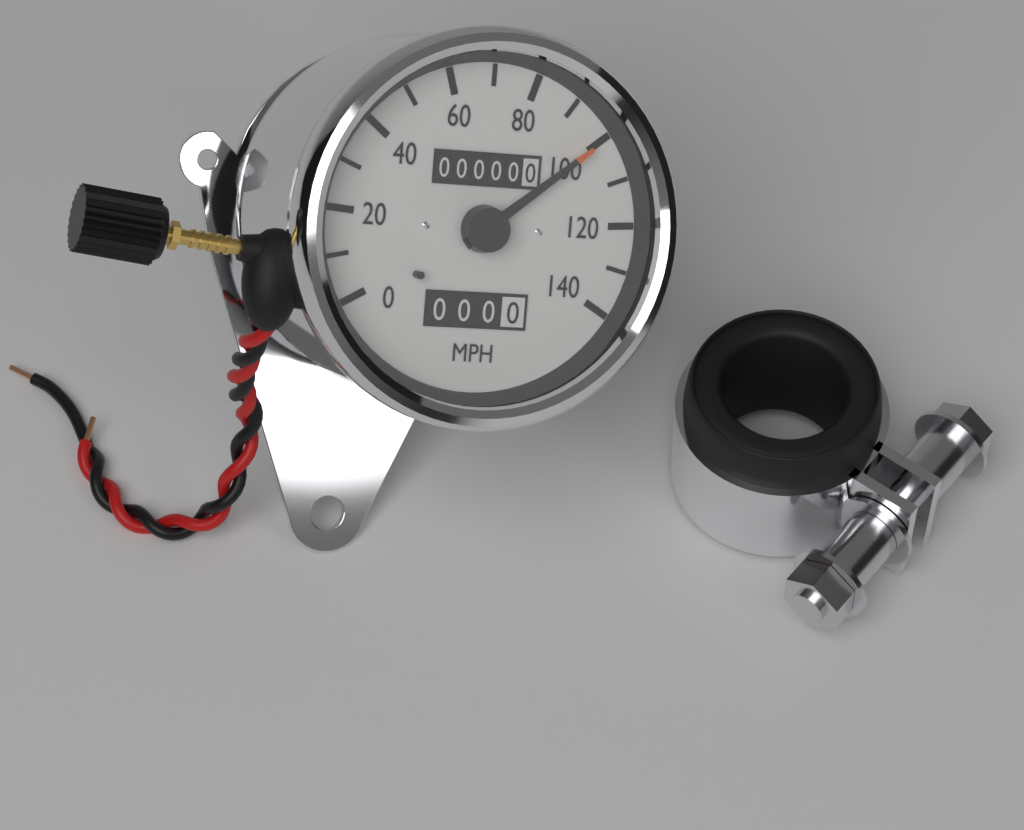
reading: 100 MPH
